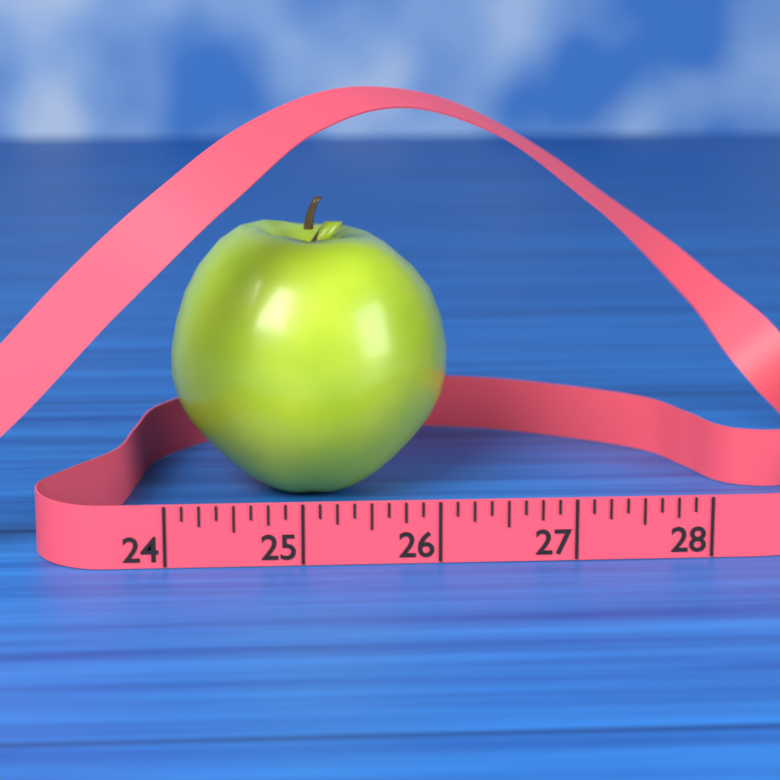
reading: 26.250 (no unit)
